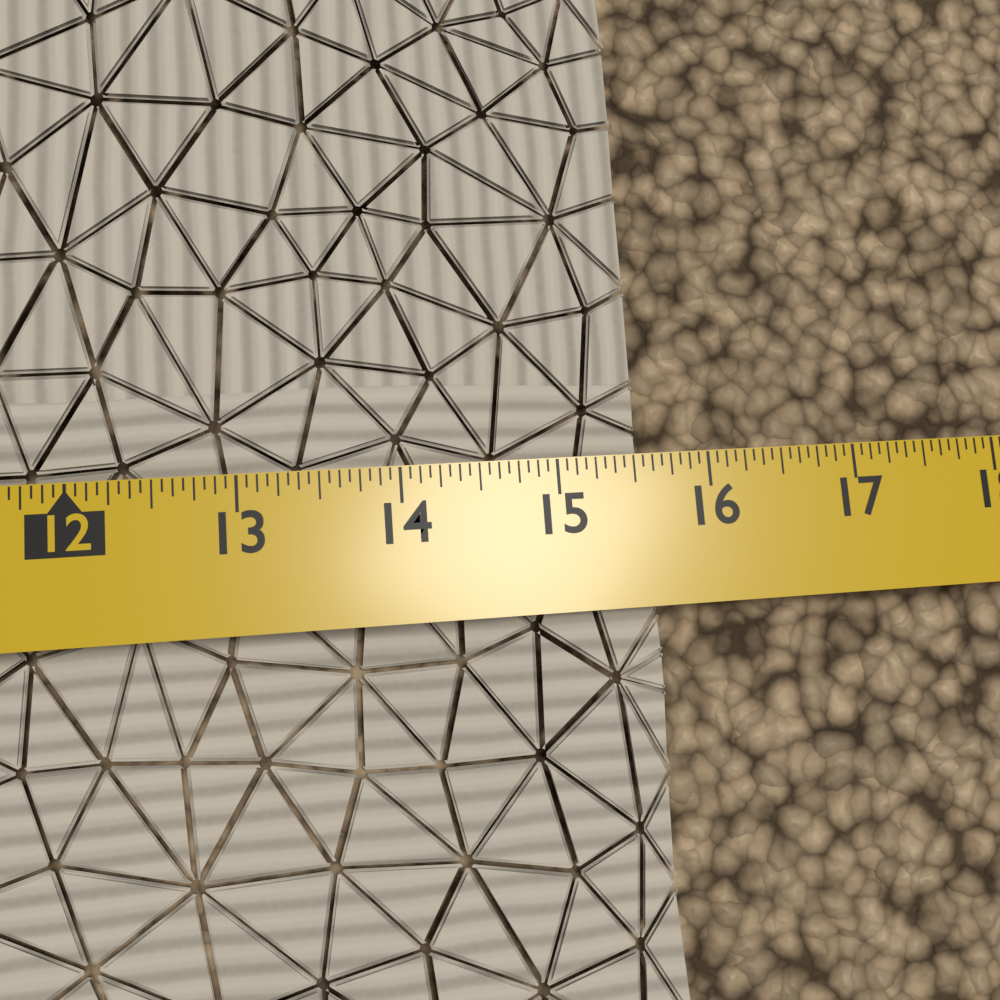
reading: 15.6250 in
